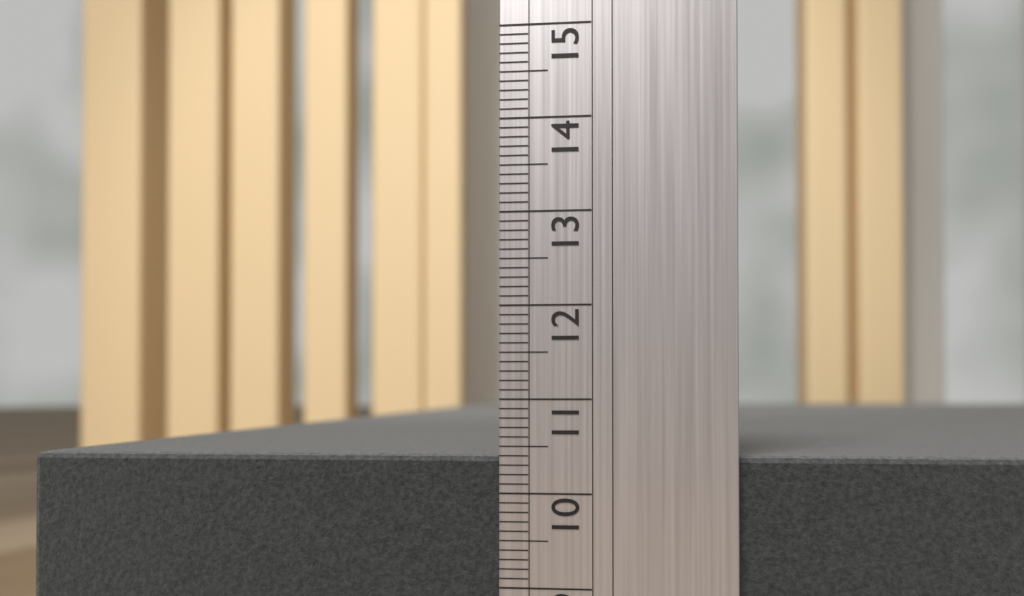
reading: 10.4 (no unit)
